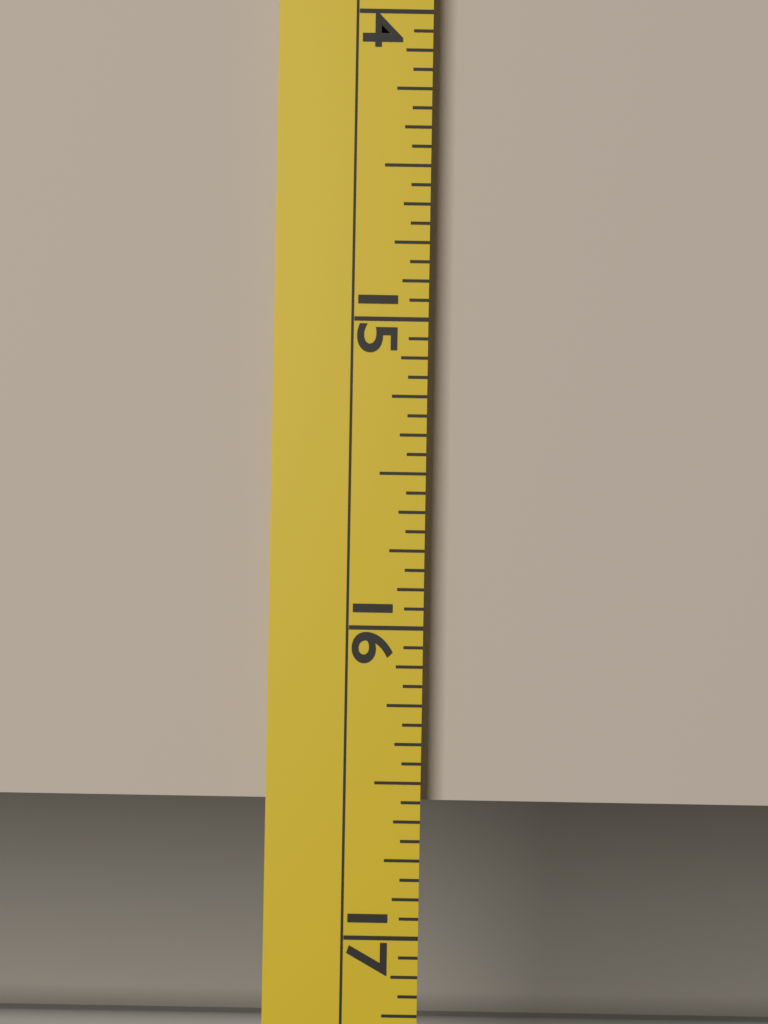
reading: 16.5625 (no unit)
